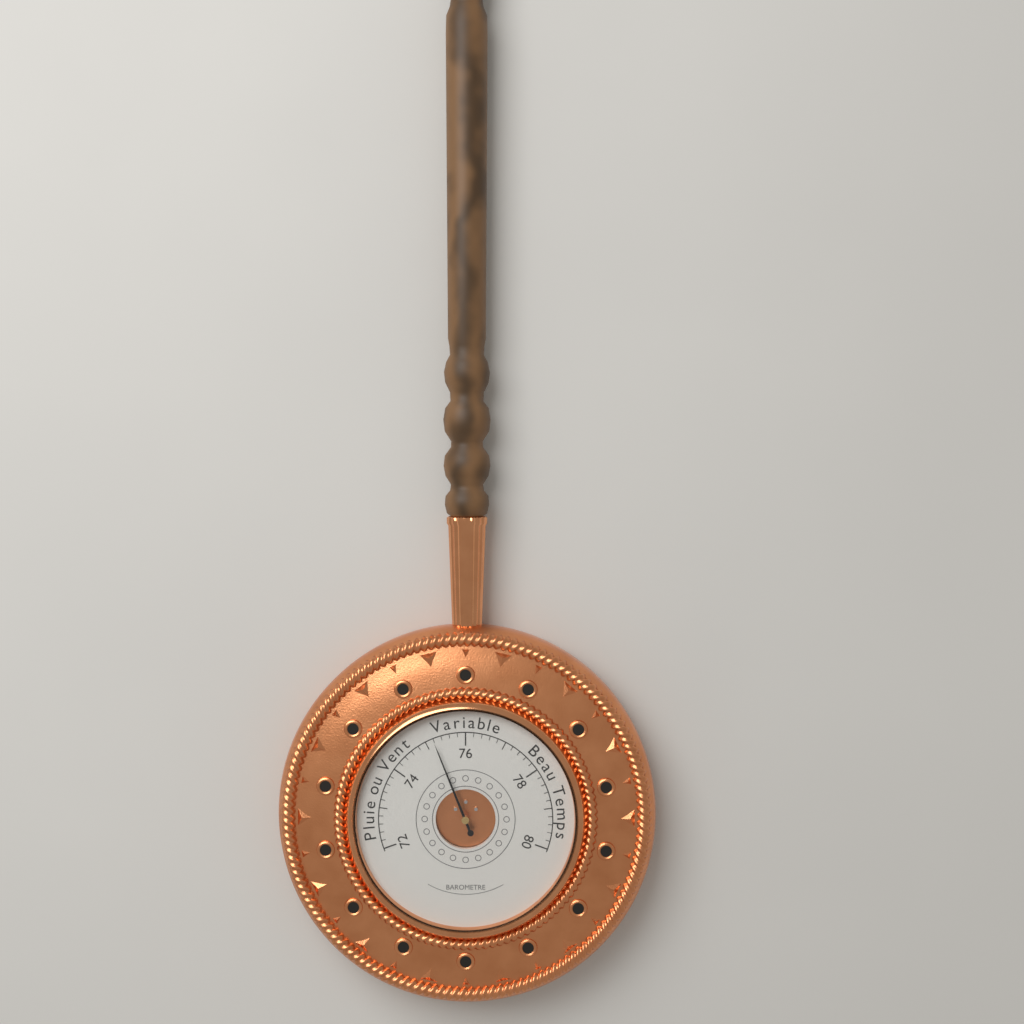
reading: 75.2 (no unit)
